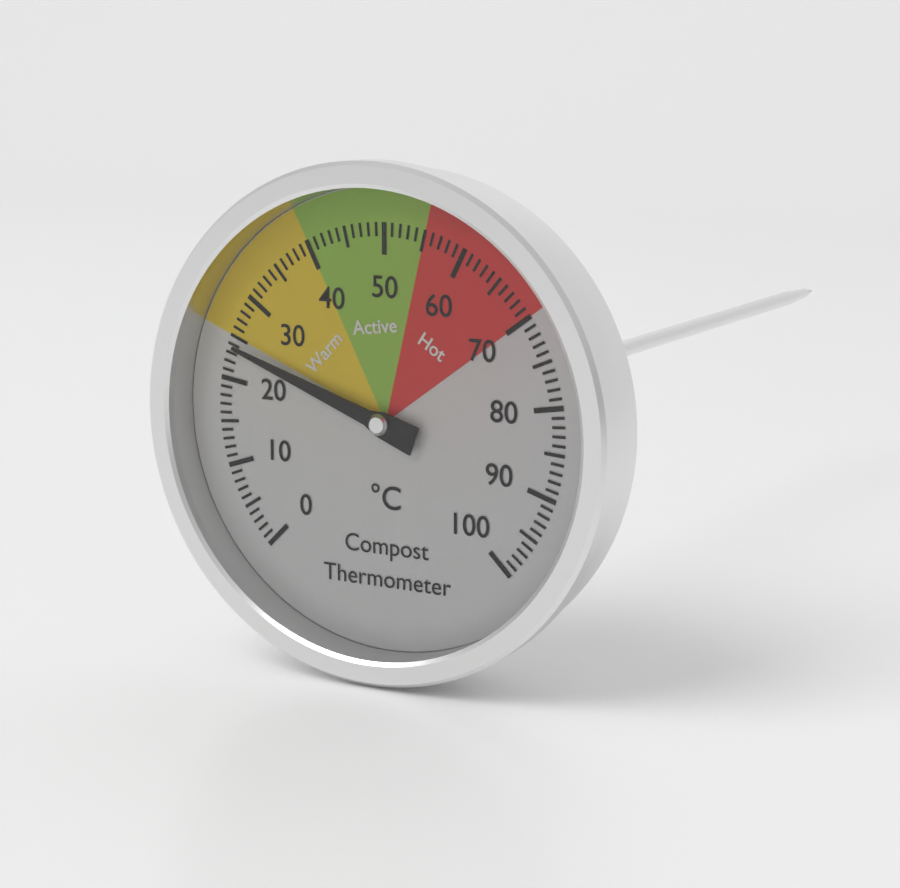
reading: 24 °C
